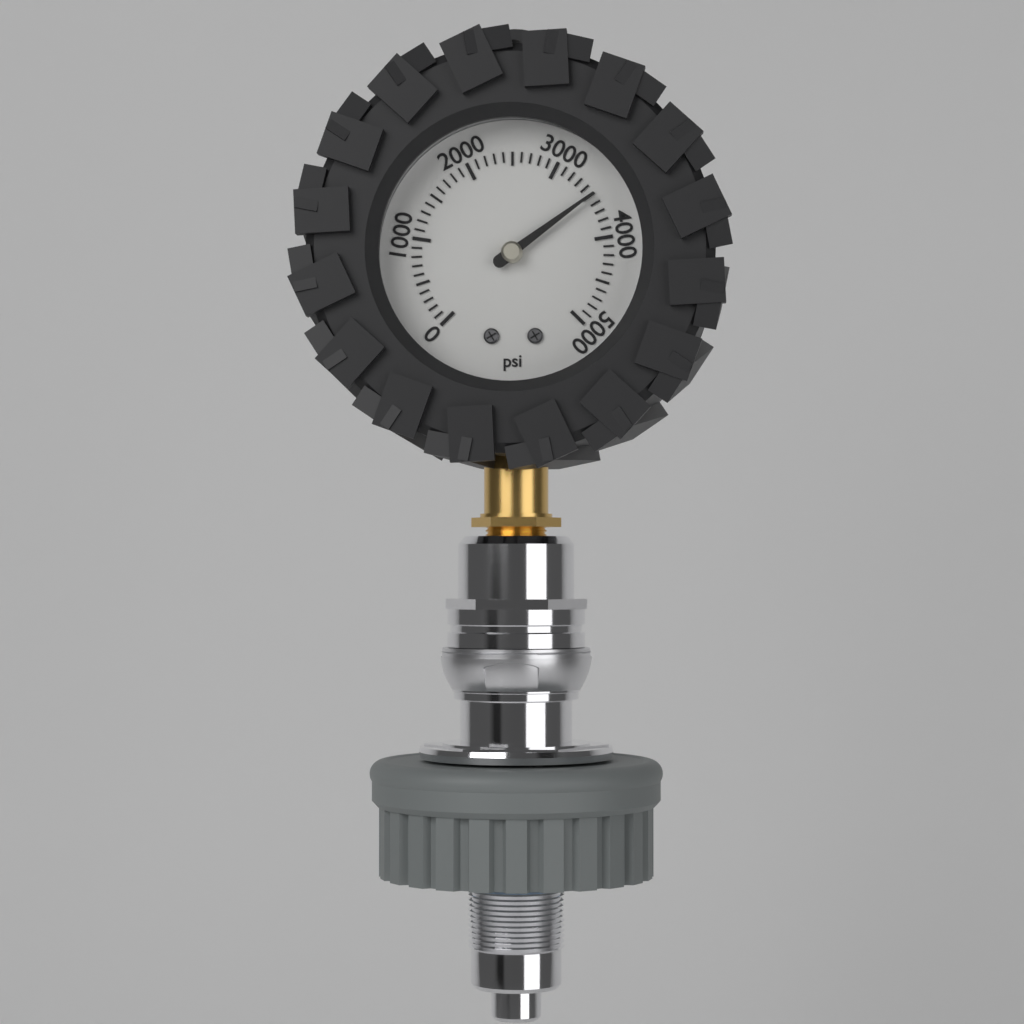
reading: 3500 psi
